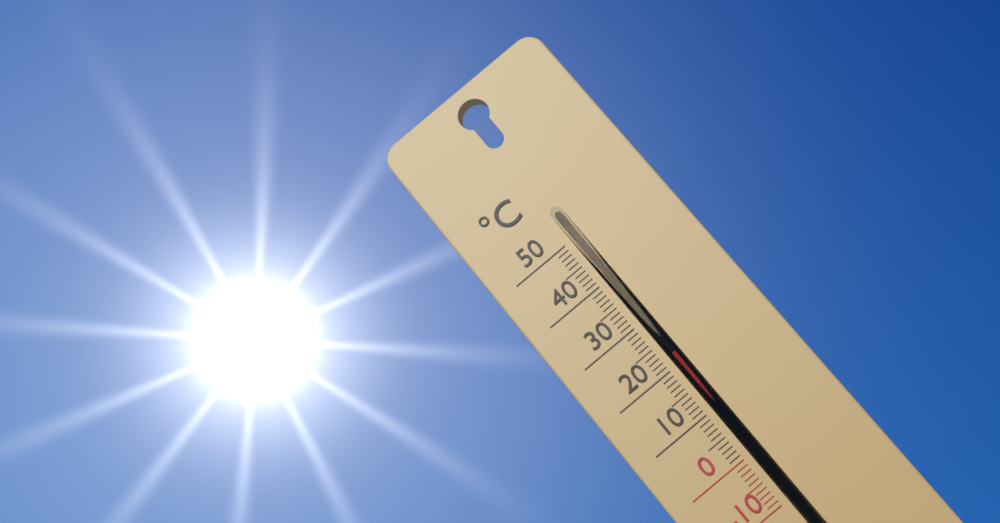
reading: 22 °C
